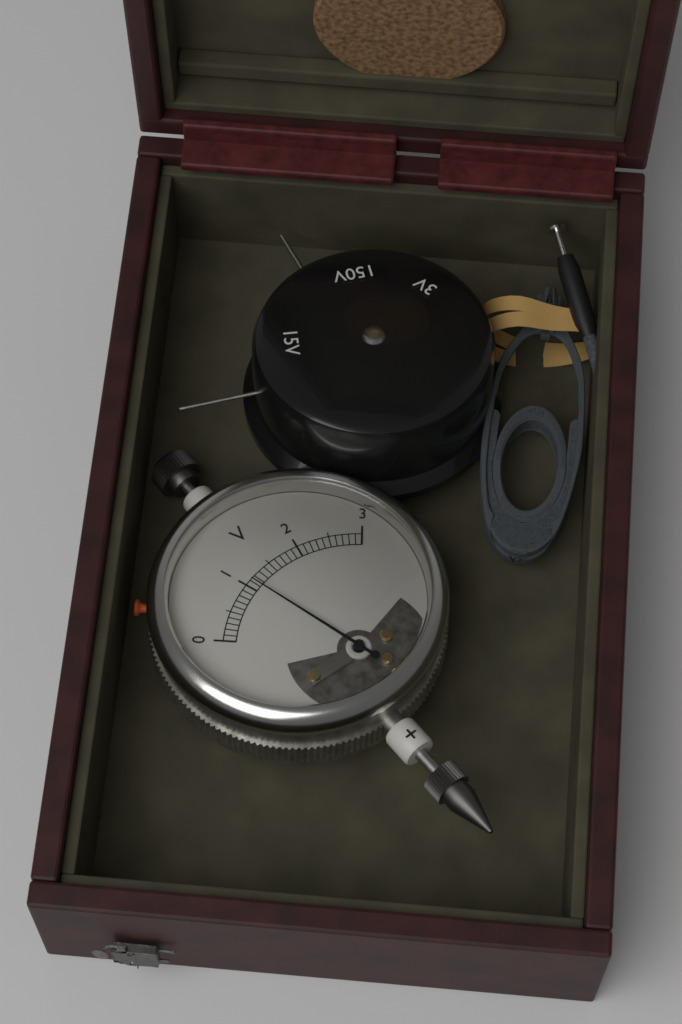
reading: 1.1 V
